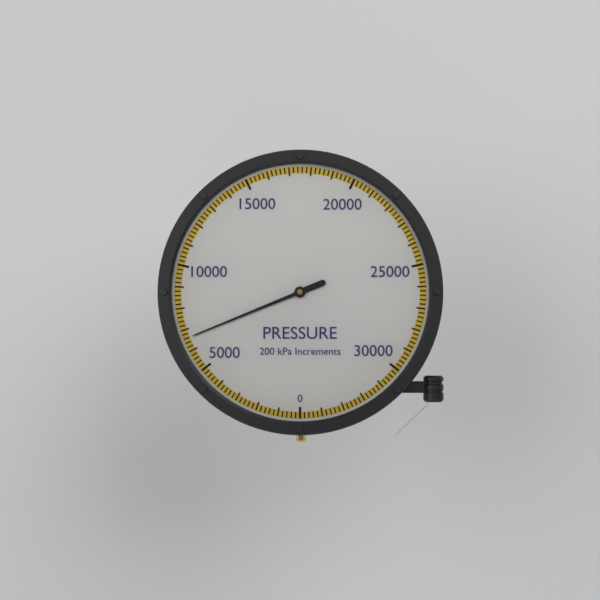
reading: 6600 kPa
